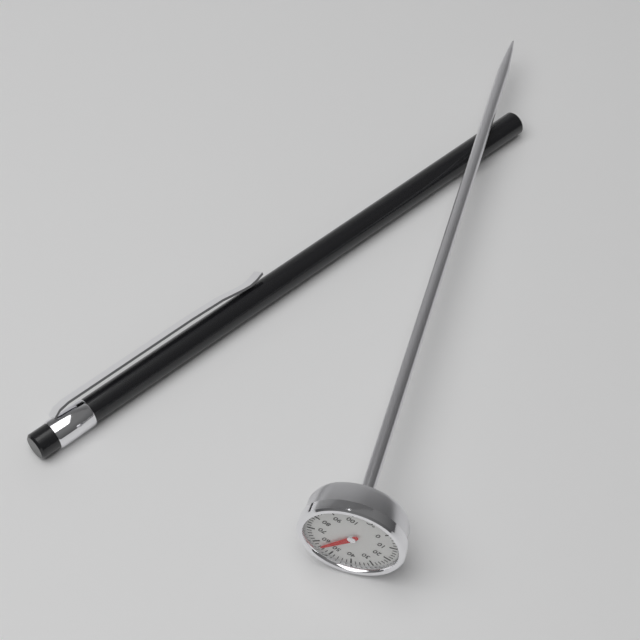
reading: 56 °C
